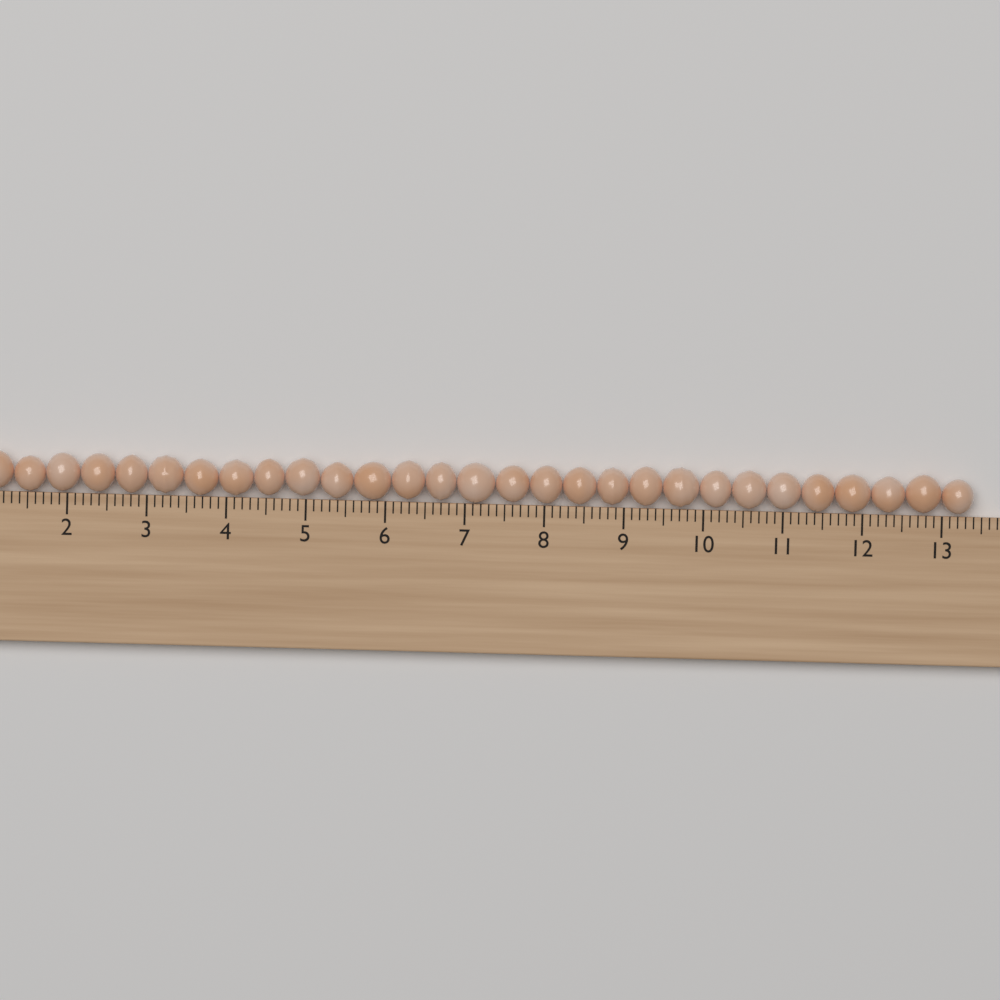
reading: 13.4 cm
